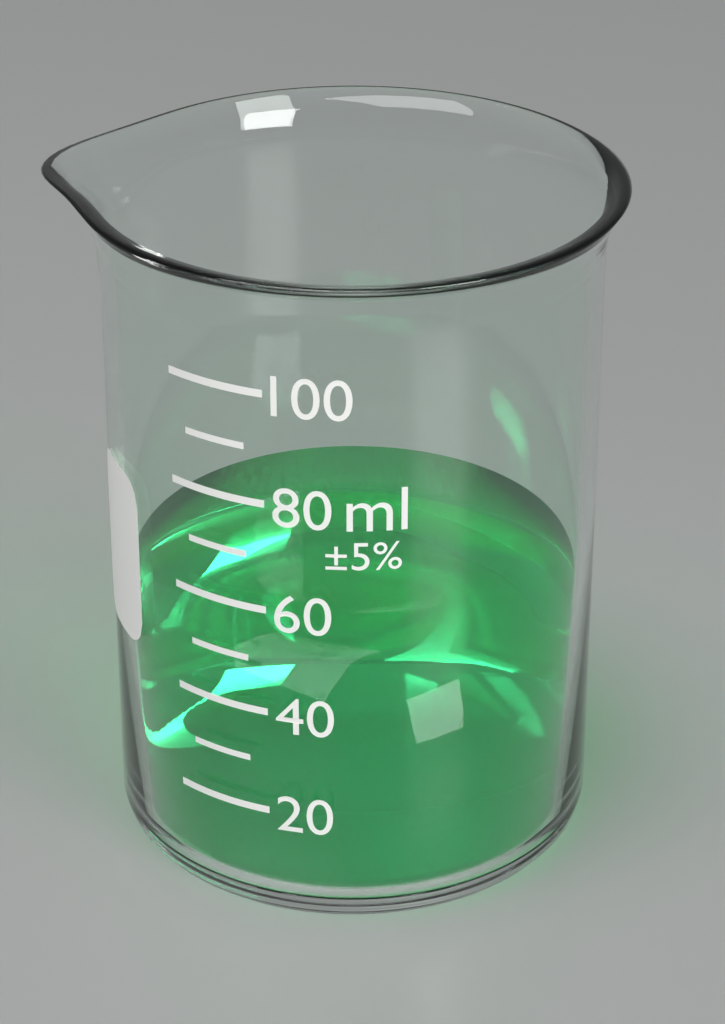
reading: 50 ml
